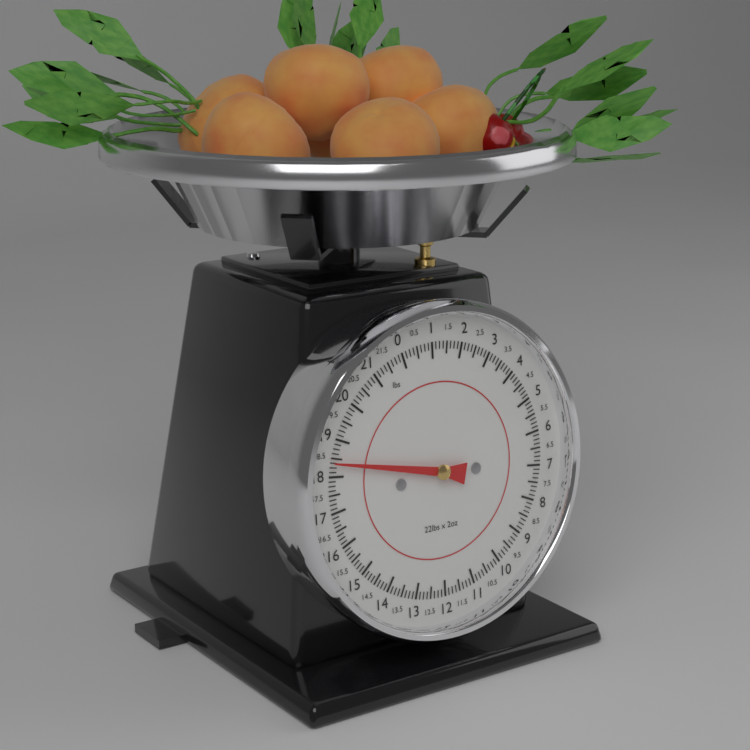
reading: 18.375 lbs
